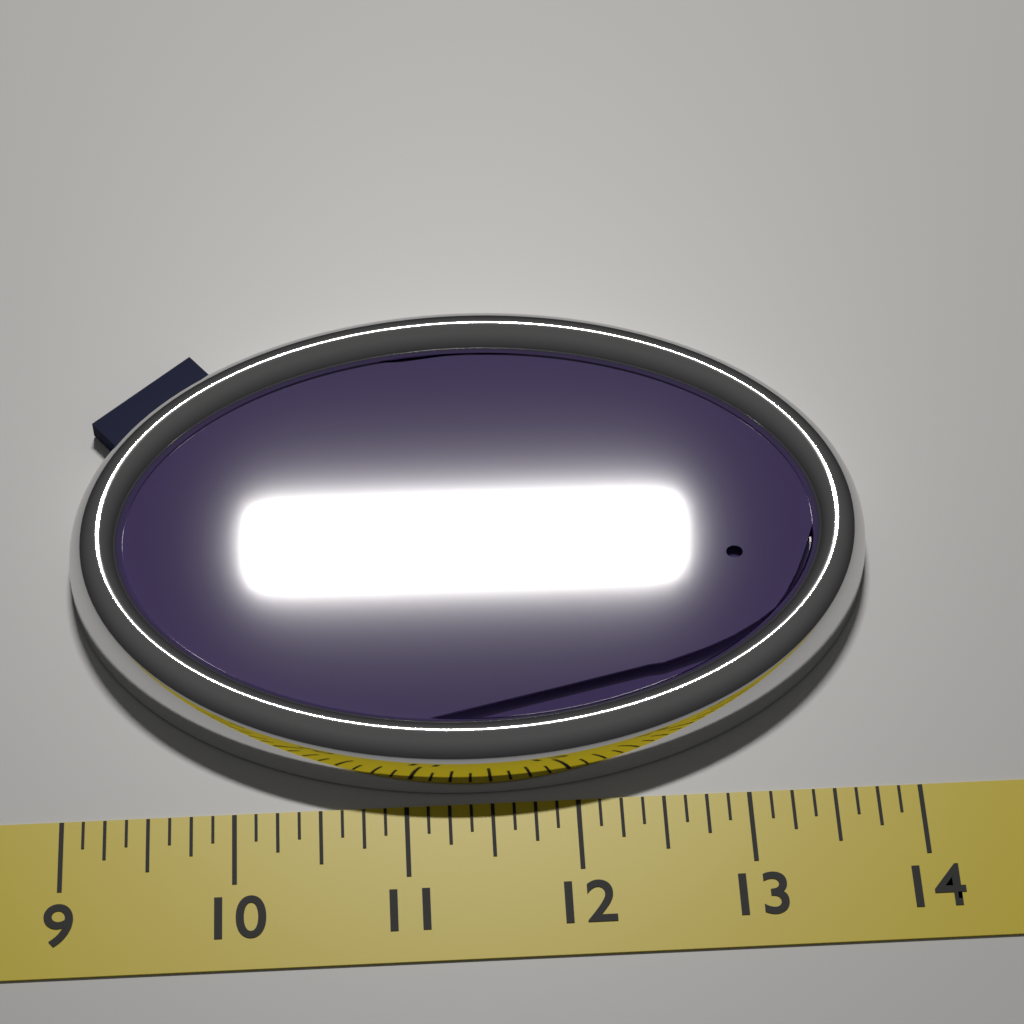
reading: 13.875 in
